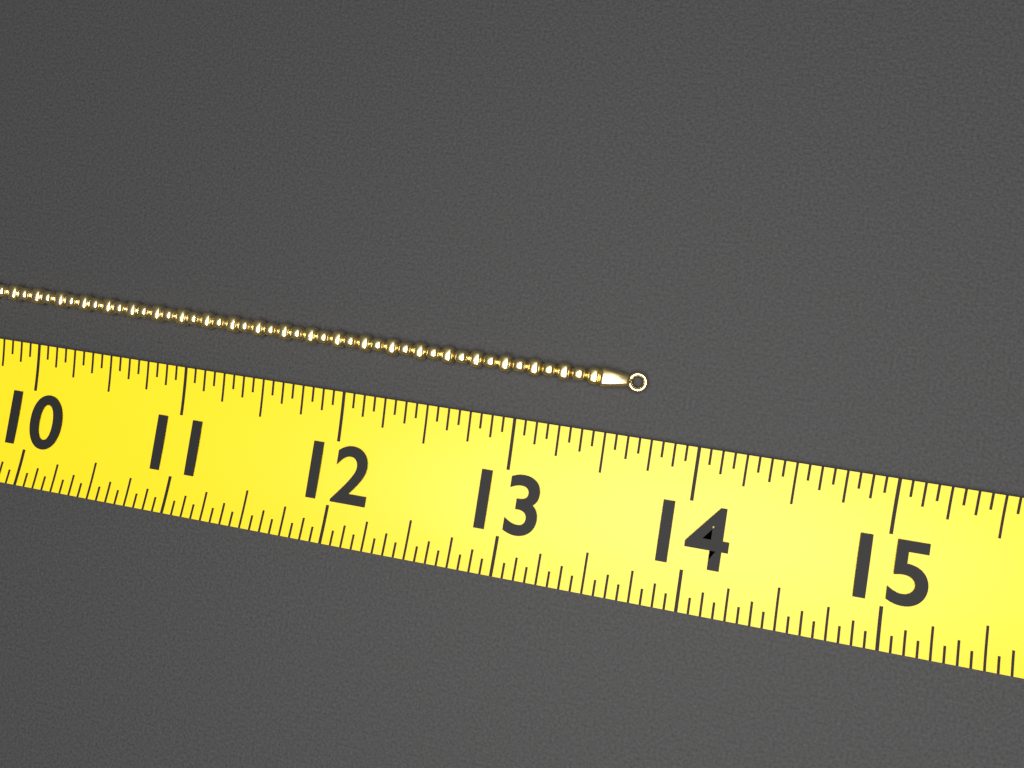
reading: 13.6875 (no unit)
